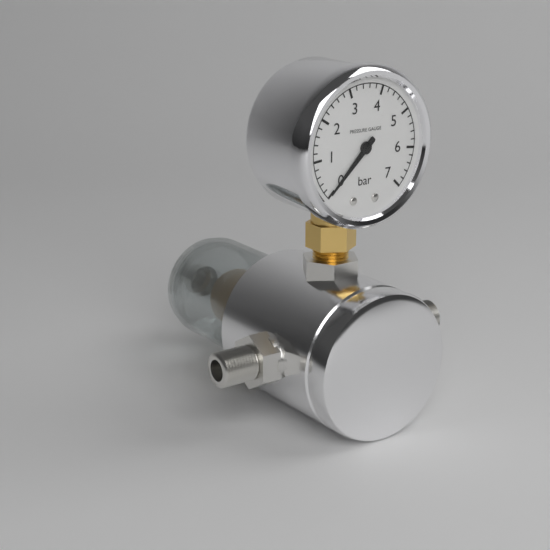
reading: 0.0 bar
